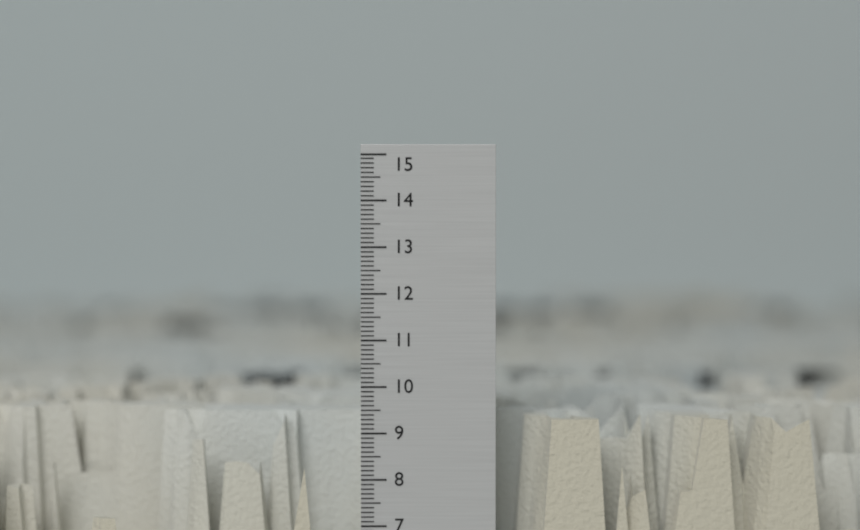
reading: 9.3 (no unit)
